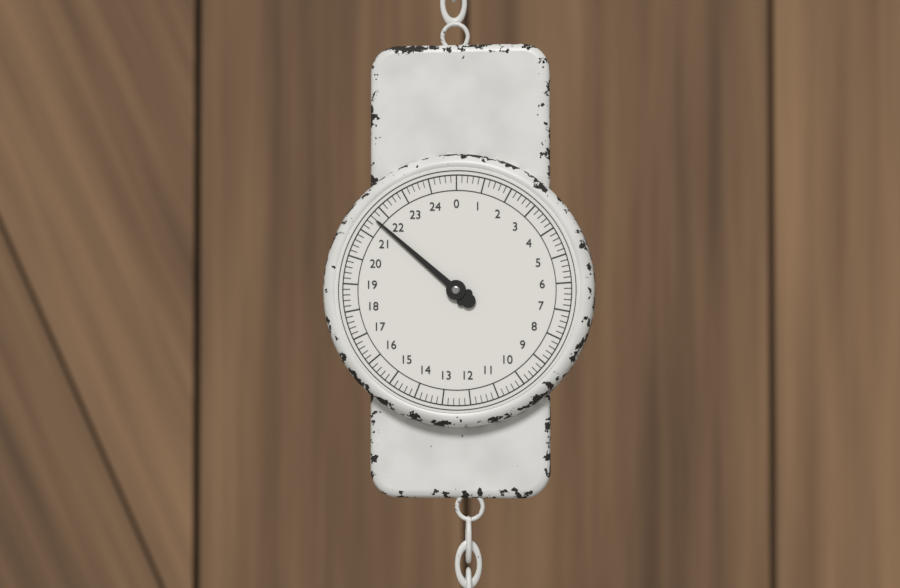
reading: 21.6 (no unit)
